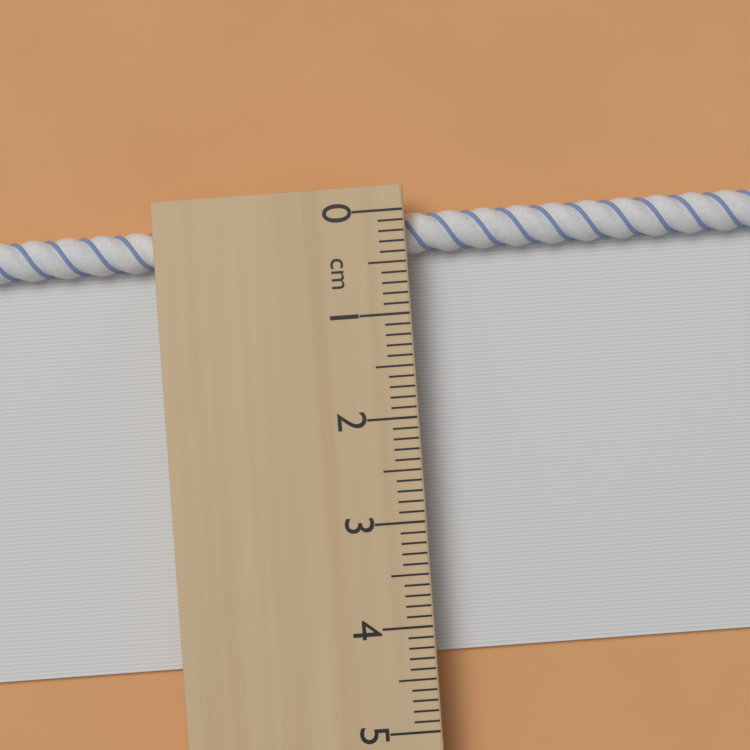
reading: 4.3 cm
